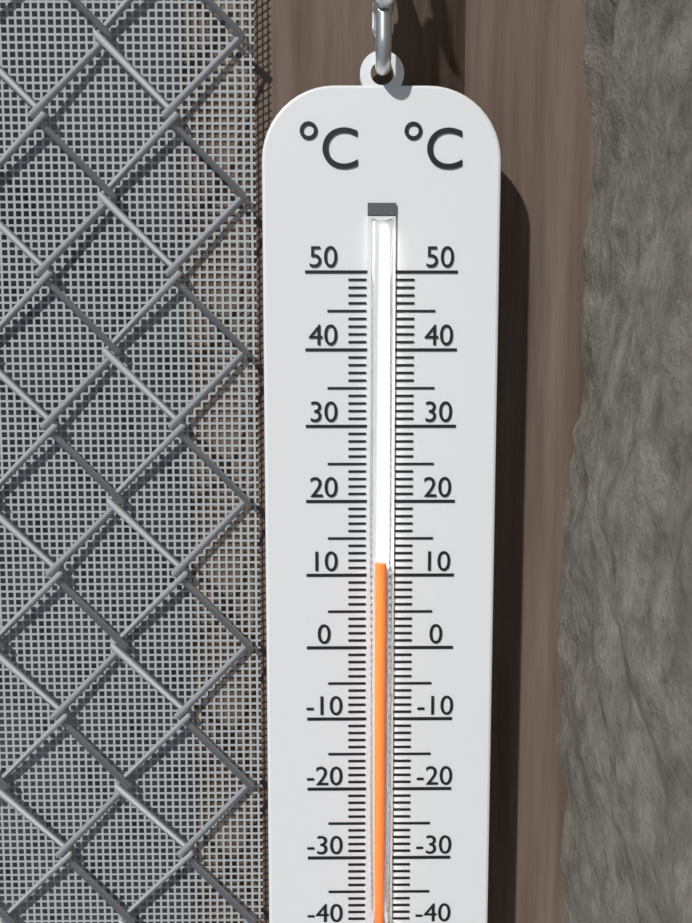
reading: 12 °C
